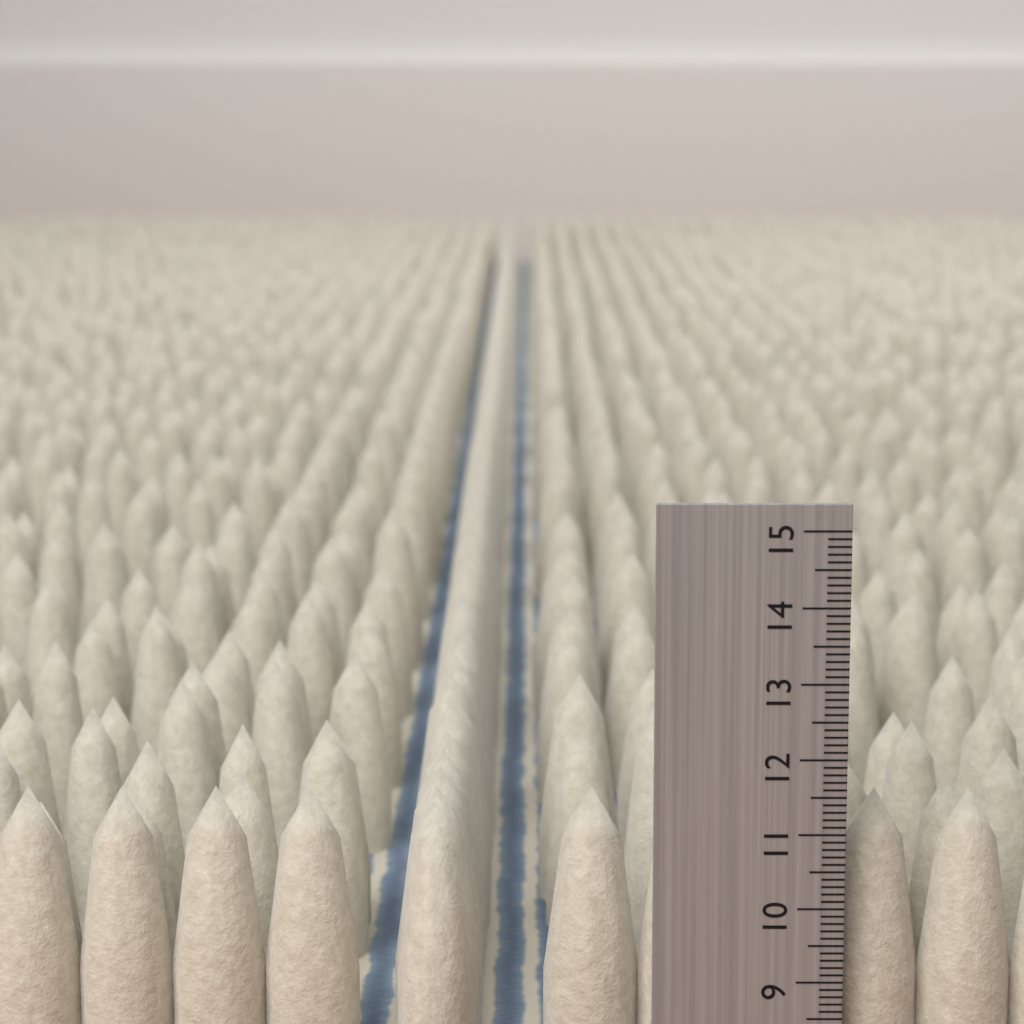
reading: 11.4 (no unit)
